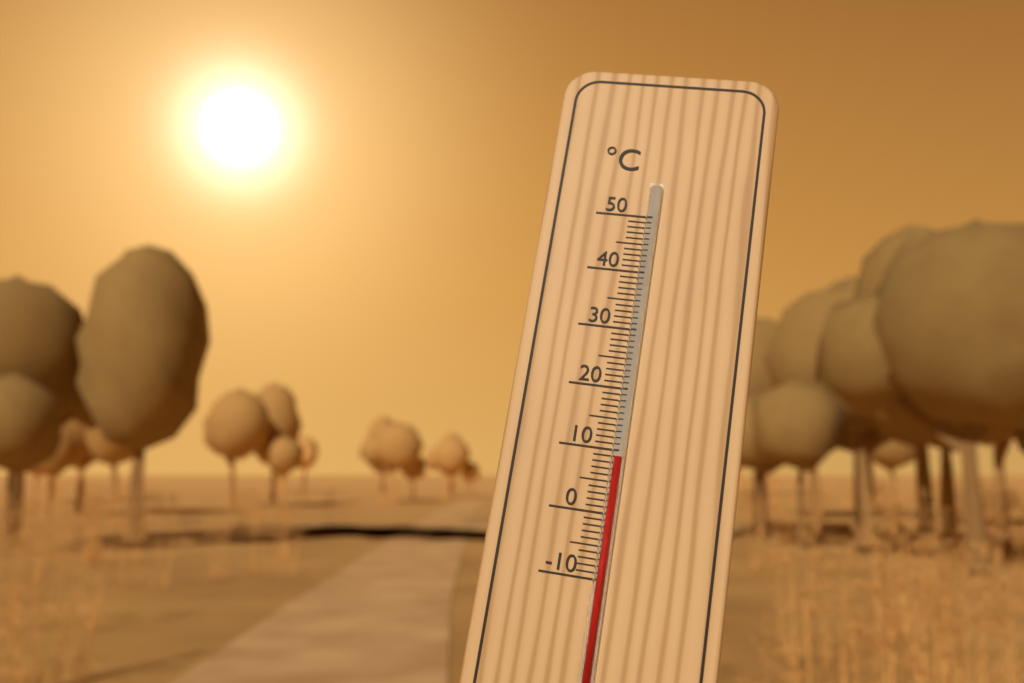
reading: 9 °C
